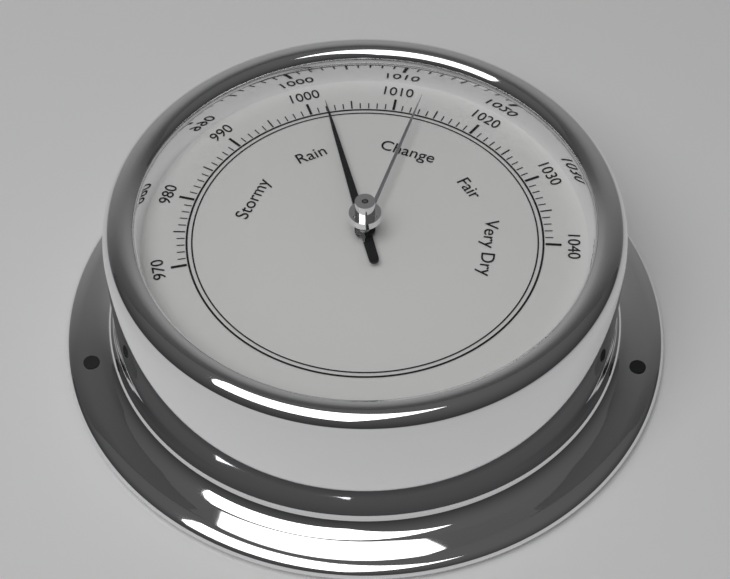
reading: 1002 (no unit)
